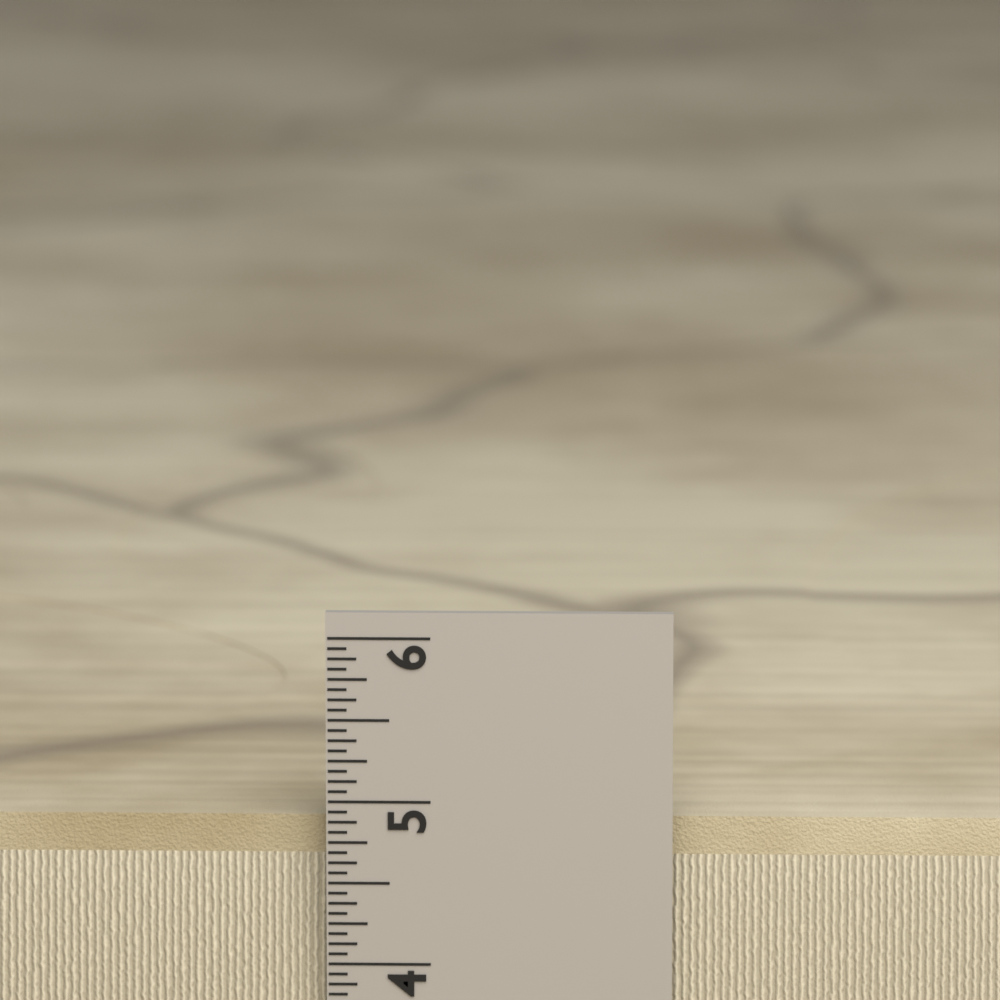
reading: 4.8750 in
